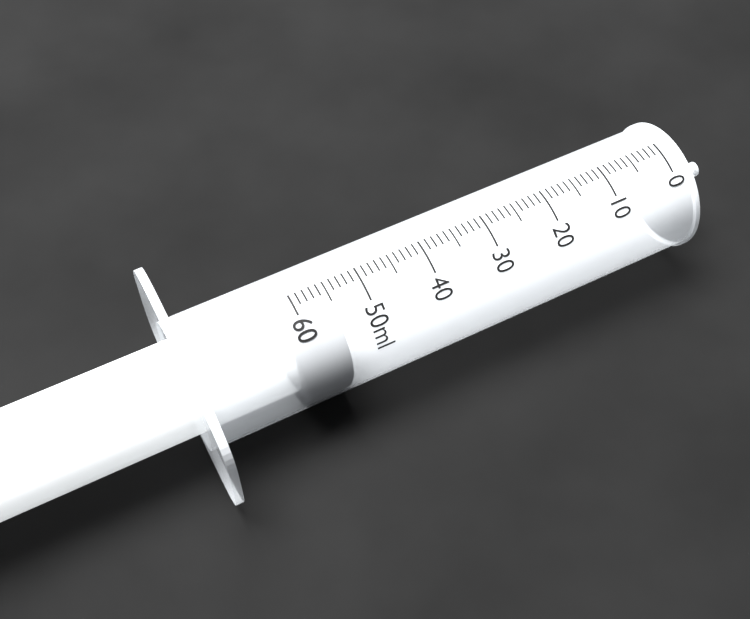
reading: 55 ml
